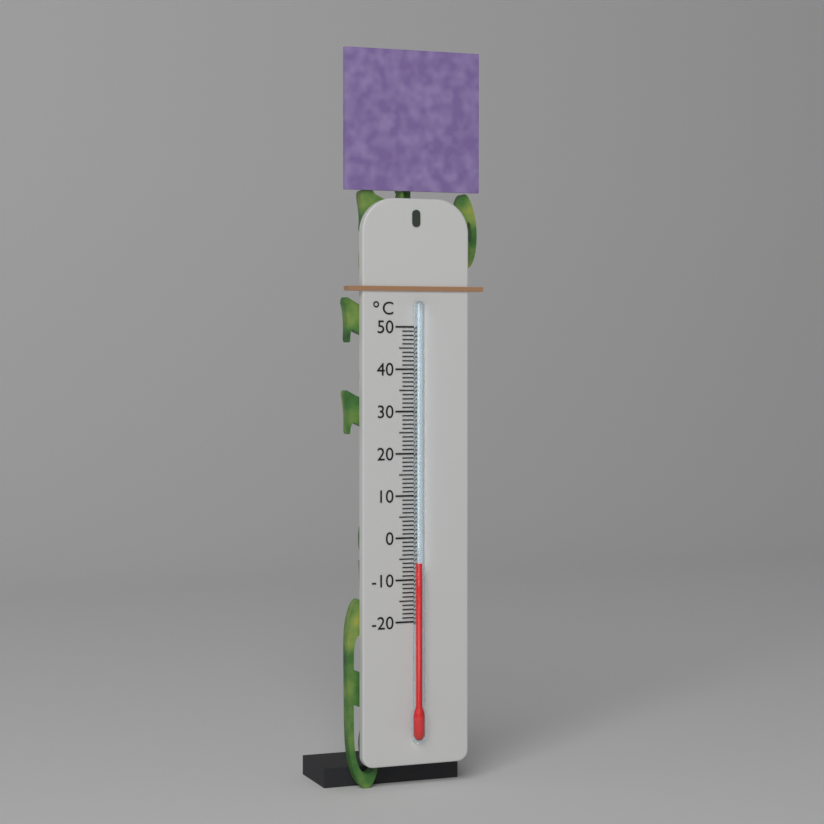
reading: -6 °C
